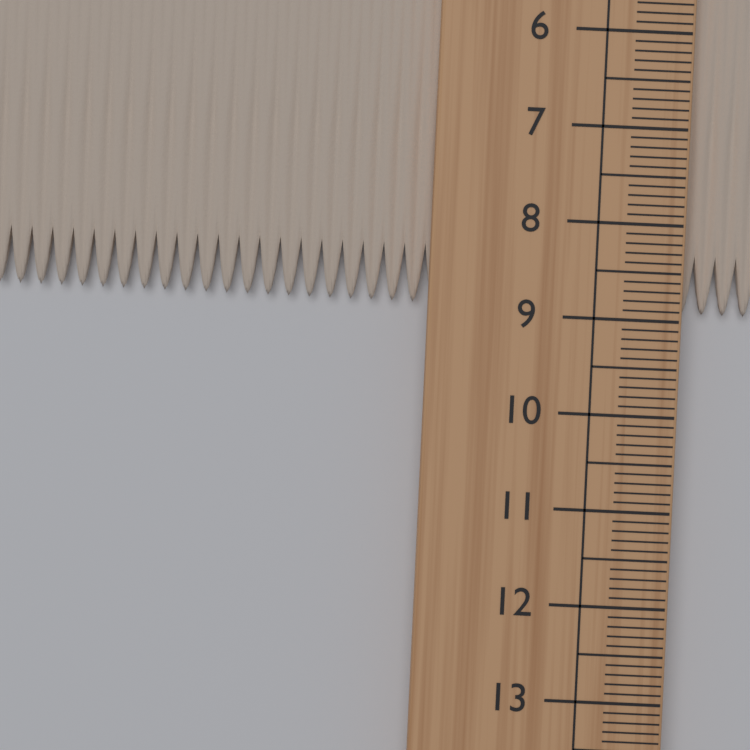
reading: 8.9 cm
